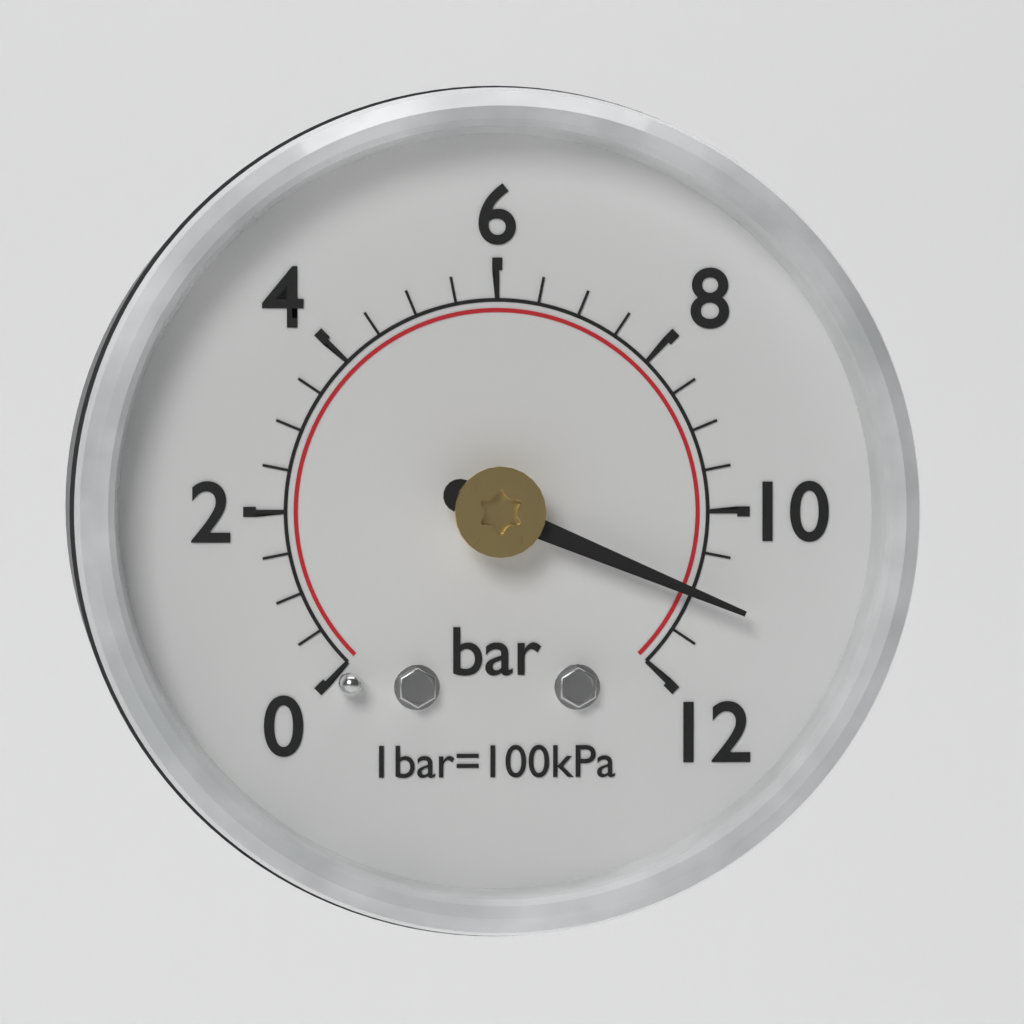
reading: 11.0 bar
